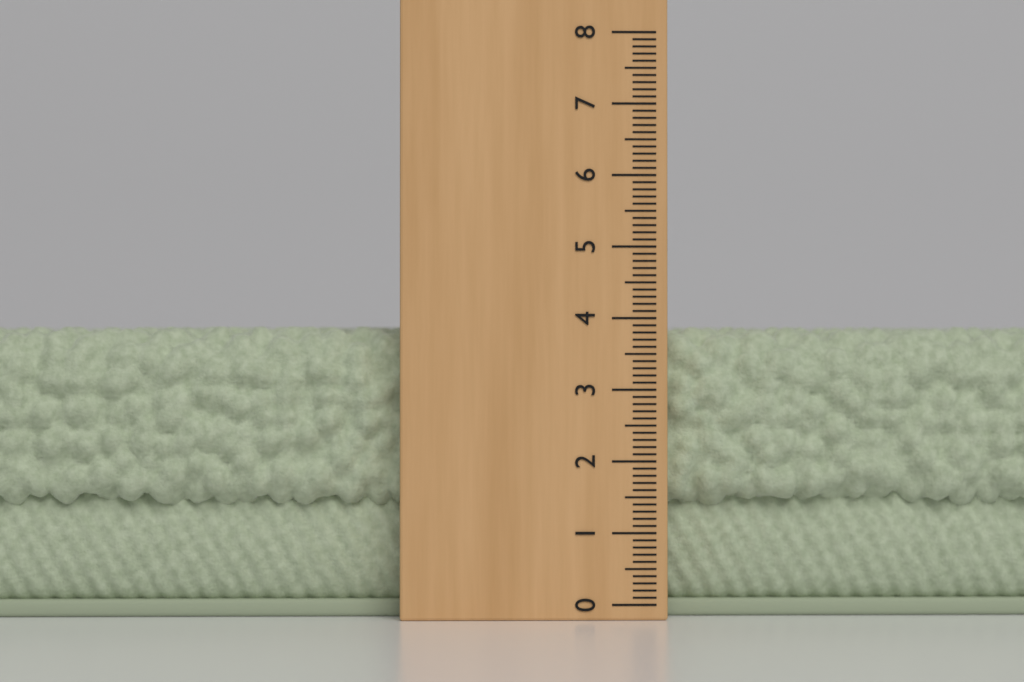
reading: 3.9 (no unit)
